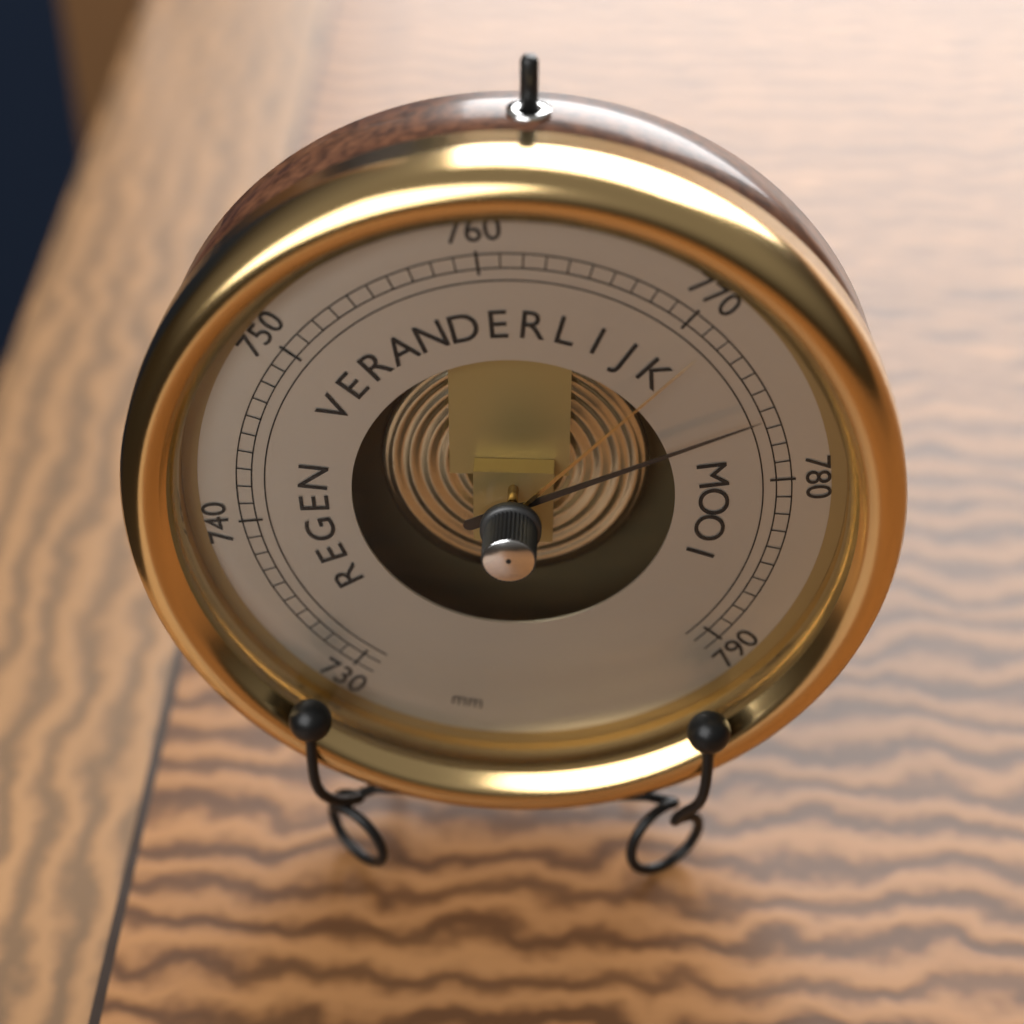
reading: 776 mm
